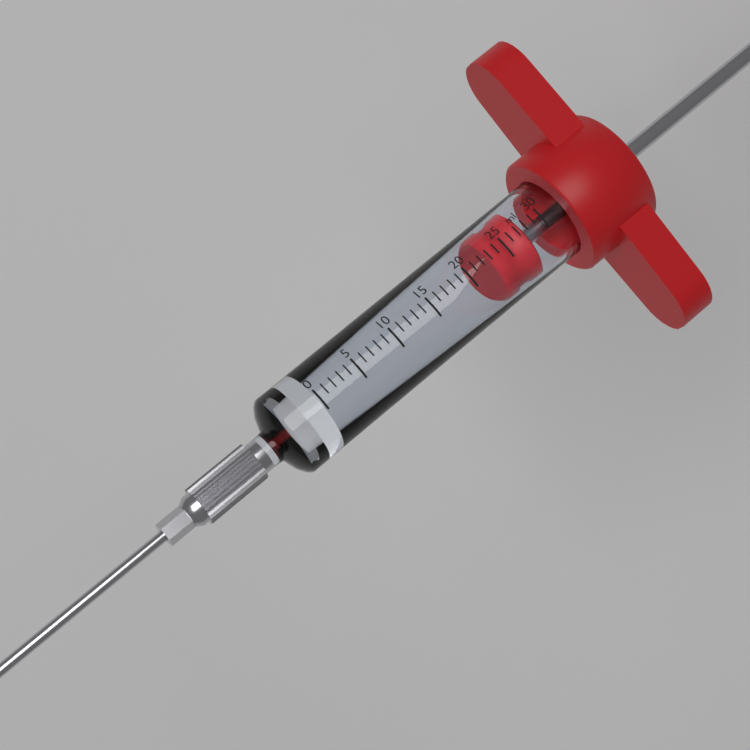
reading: 23 ml
